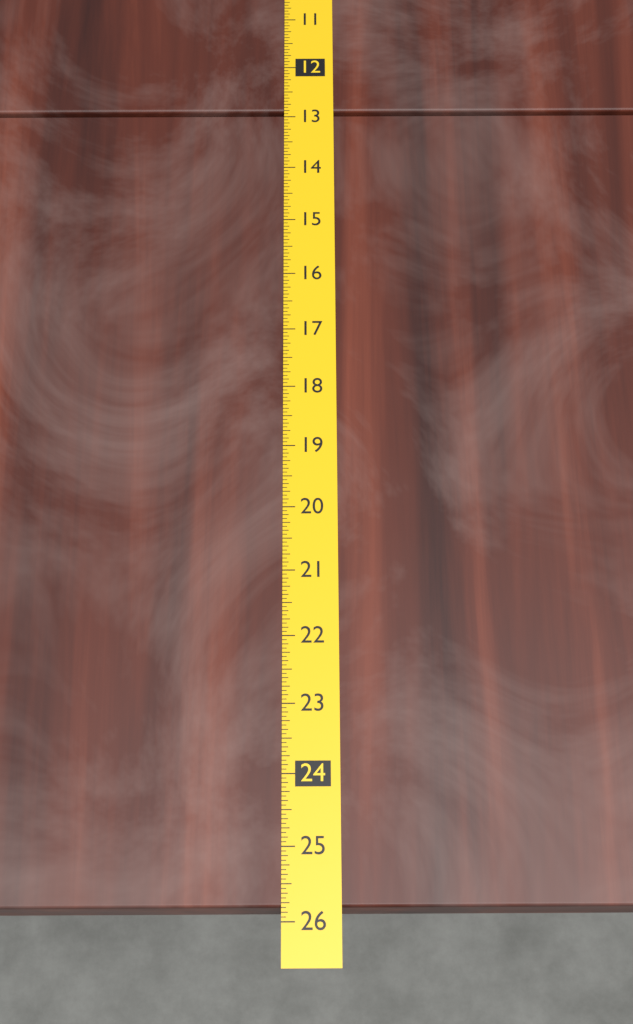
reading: 25.8125 (no unit)
